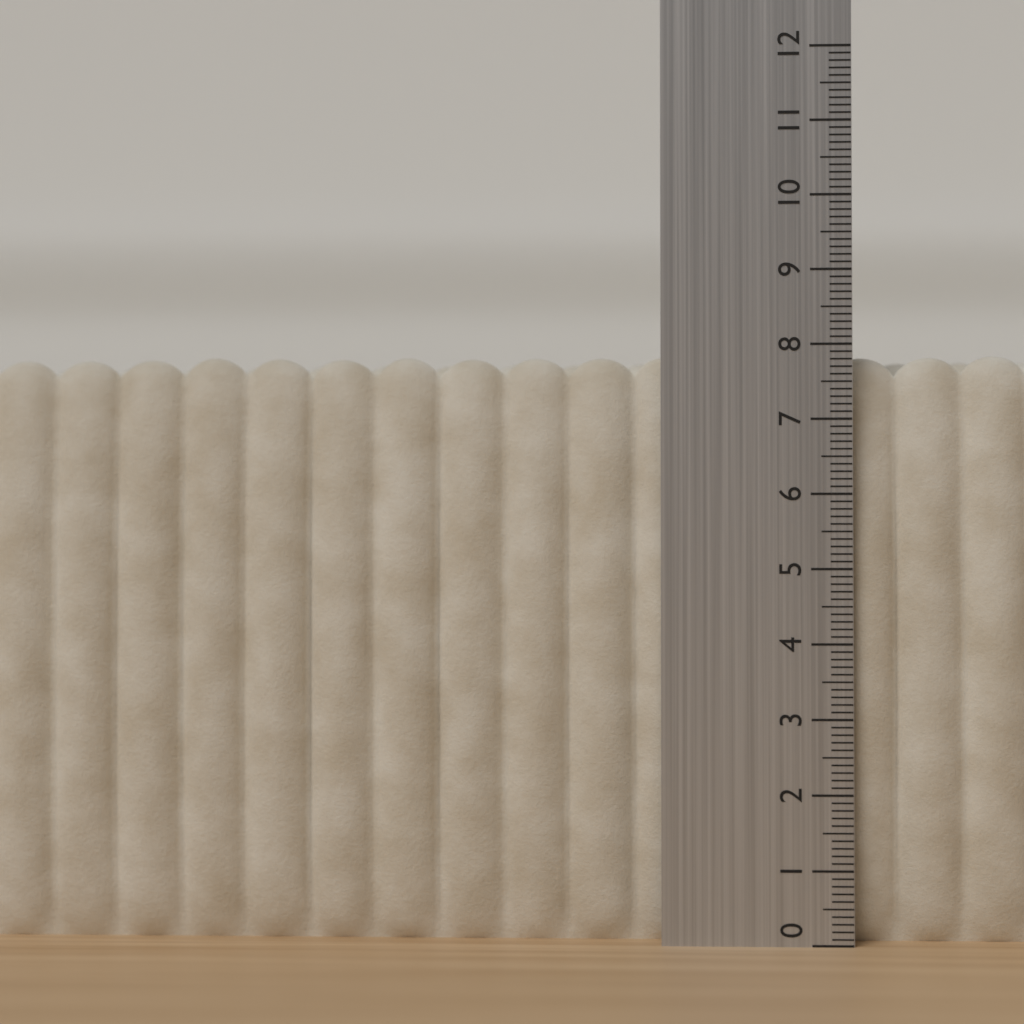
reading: 7.9 (no unit)
